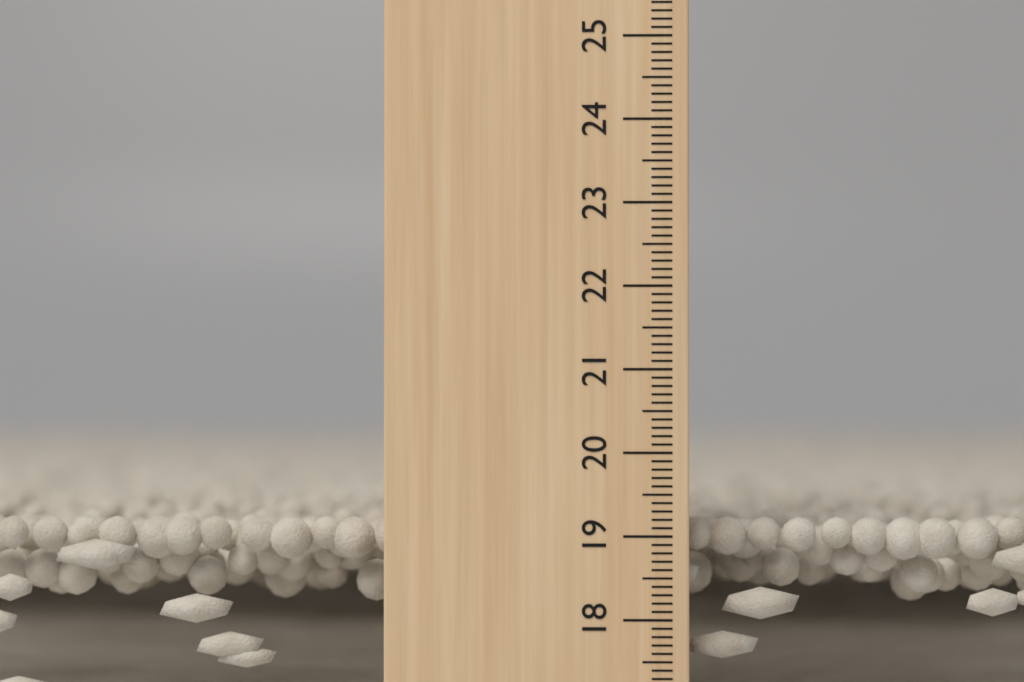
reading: 19.2 cm
